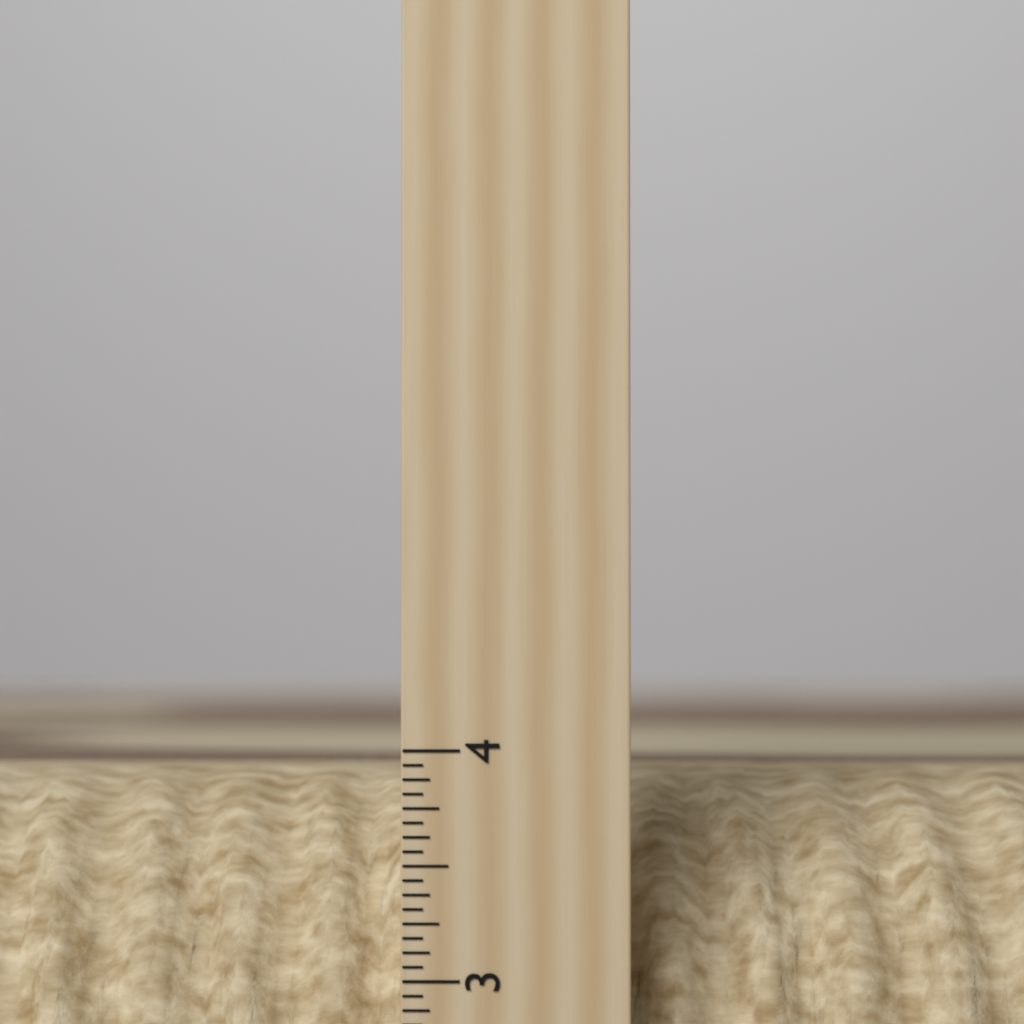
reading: 3.8750 inch
